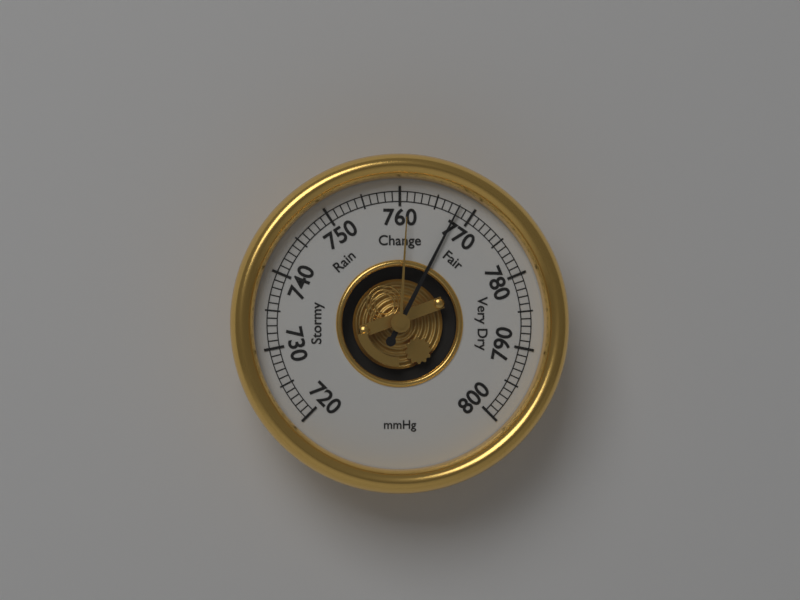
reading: 768 mmHg
